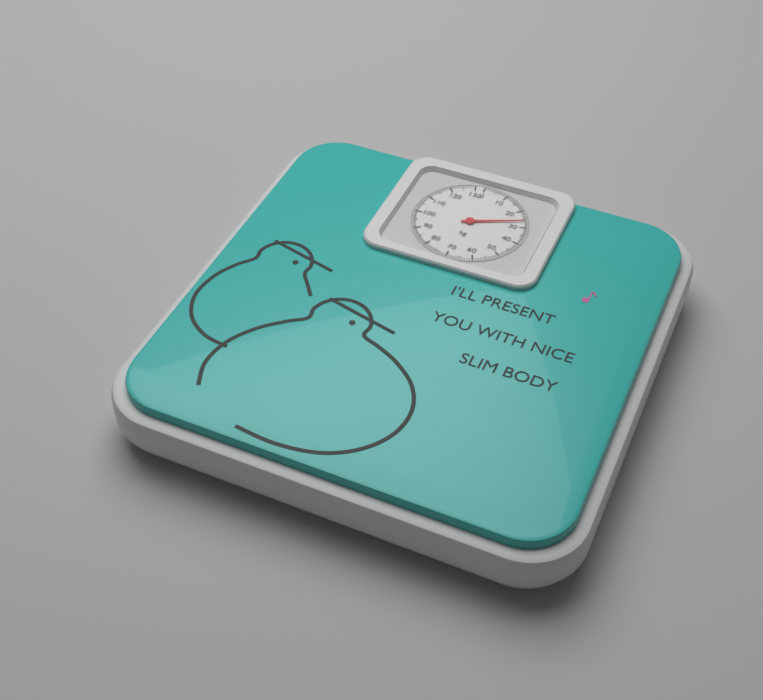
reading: 26 kg
